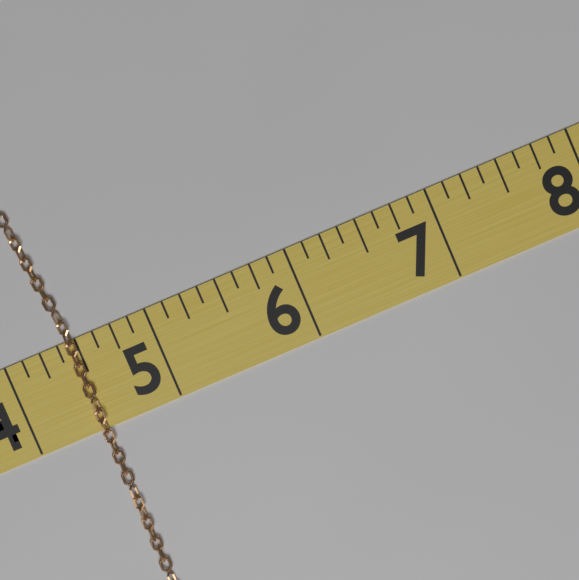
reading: 4.500 (no unit)
